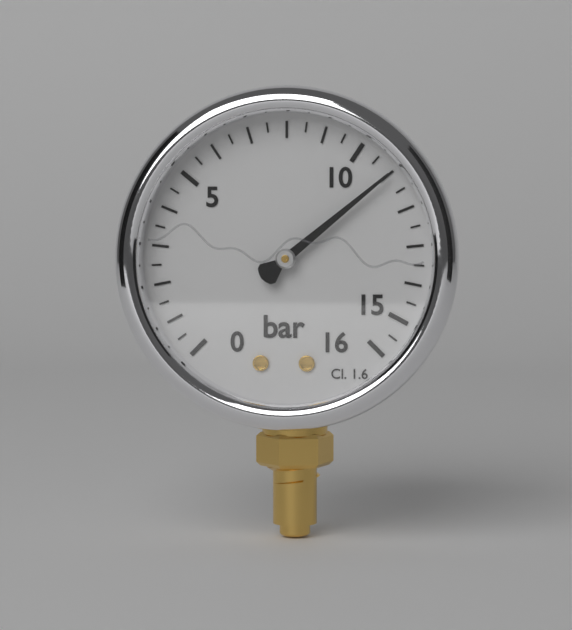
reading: 11.0 bar
